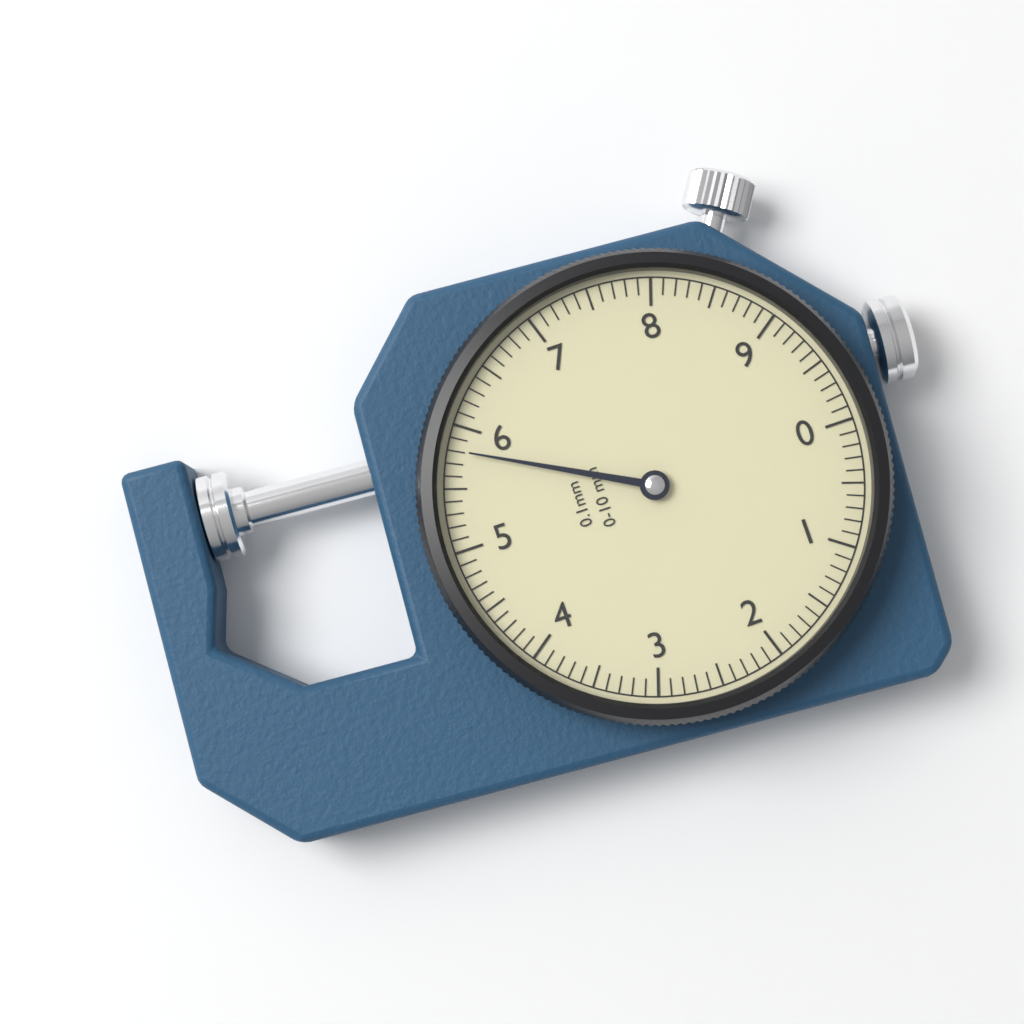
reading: 5.8 mm
